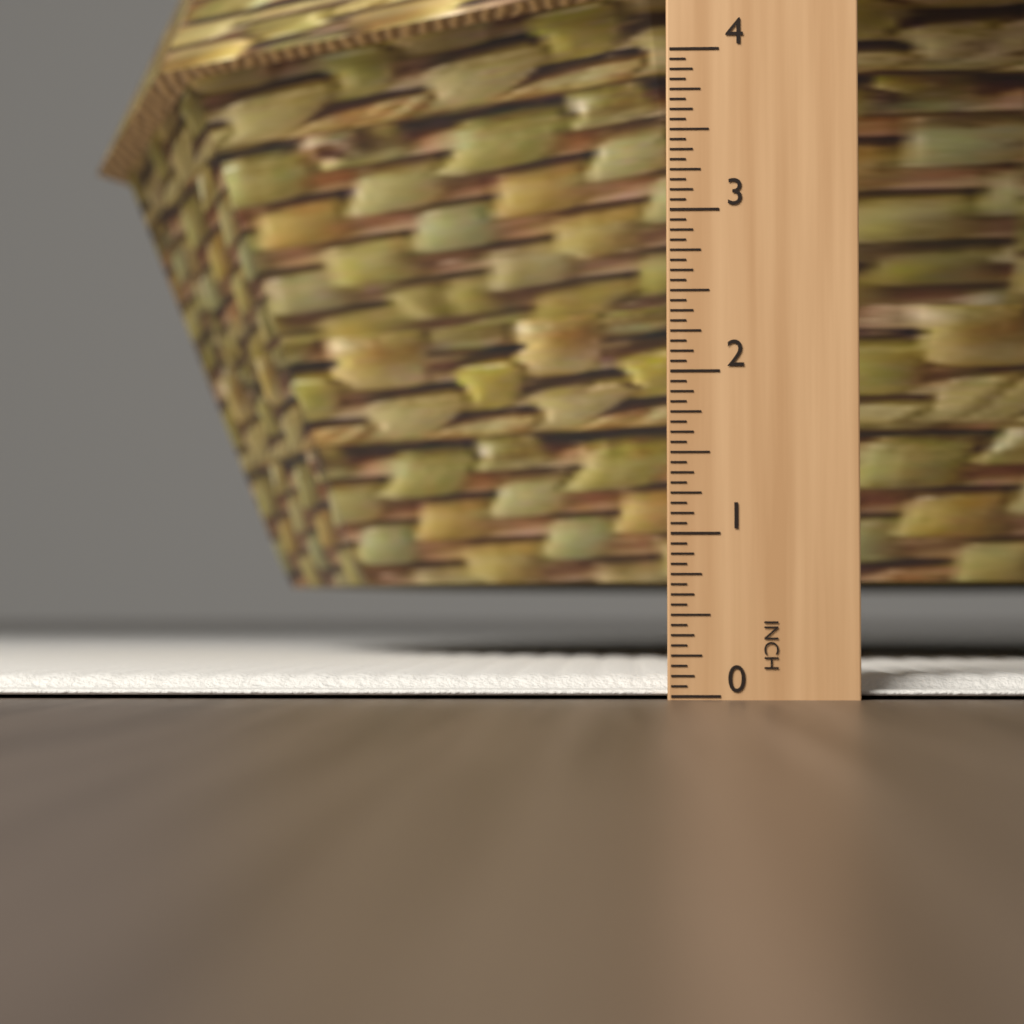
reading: 0.1250 in
